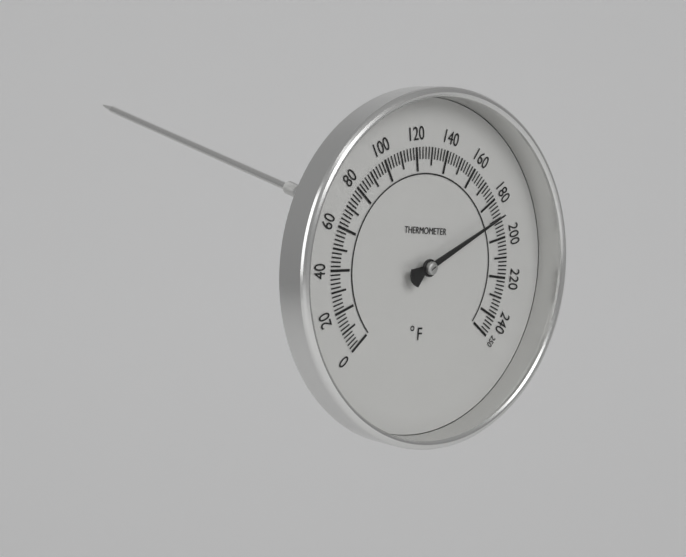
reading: 188 °F
